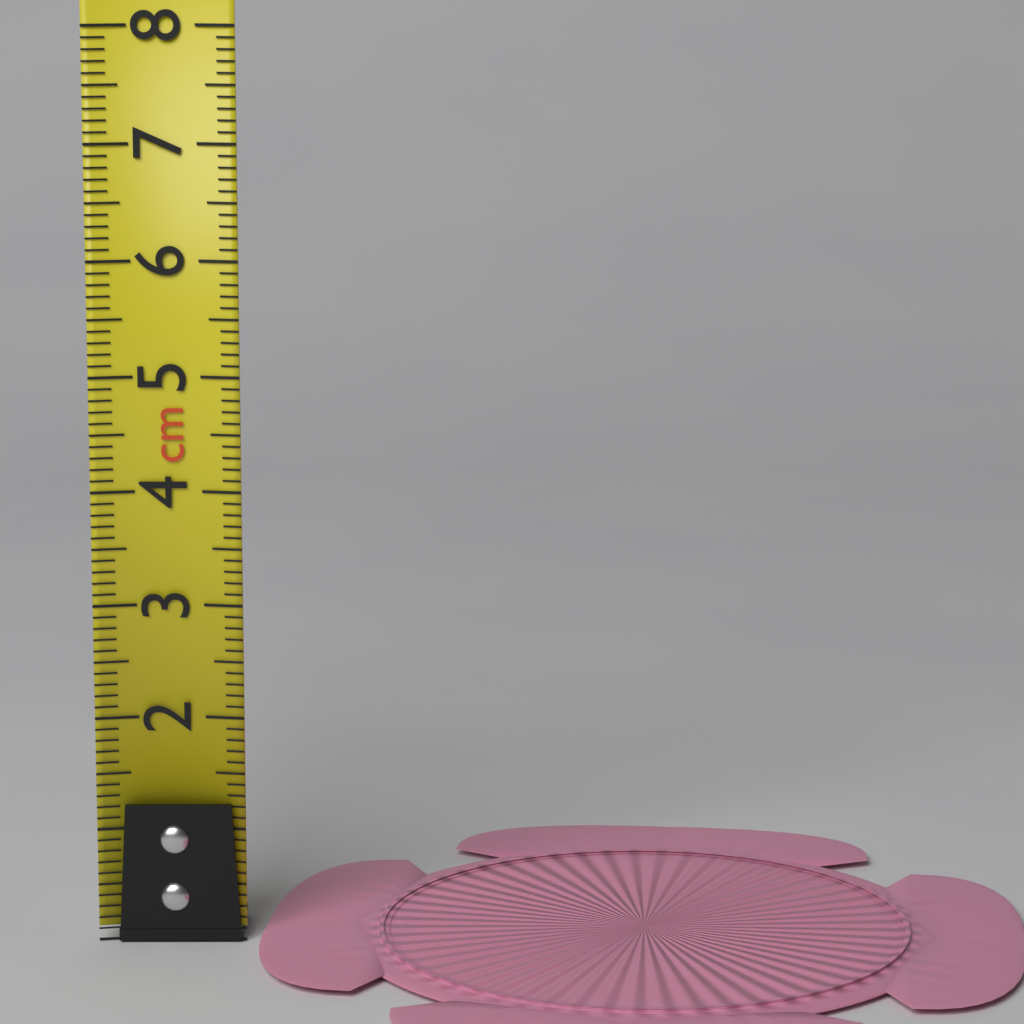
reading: 0.1 cm
